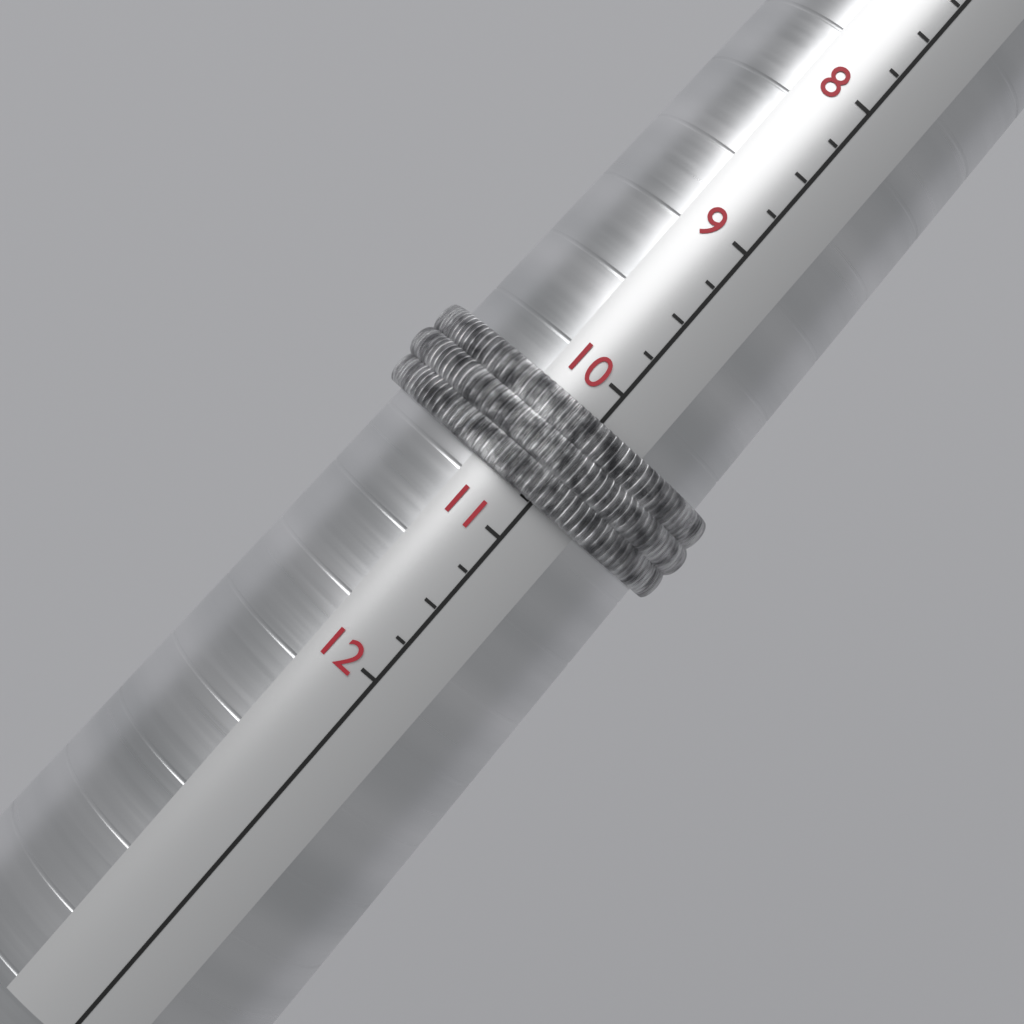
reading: 10.75 (no unit)
